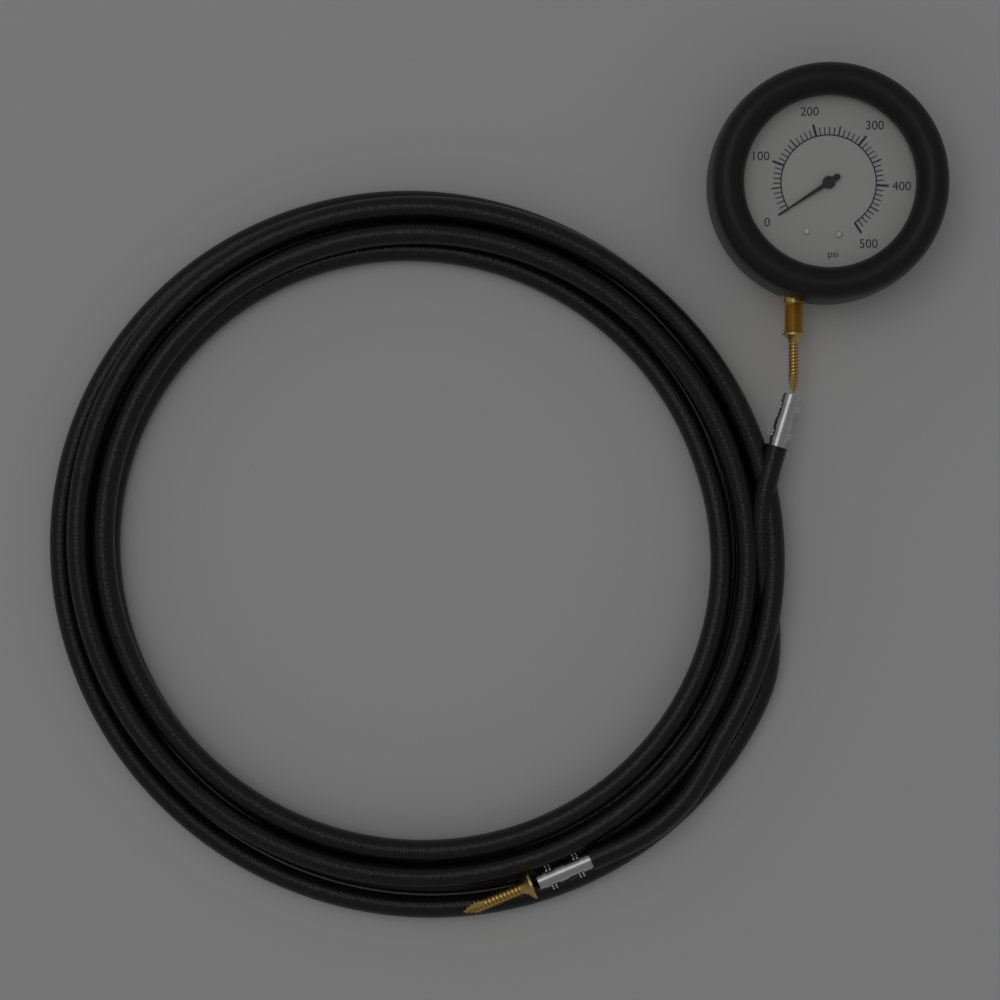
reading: 0 psi
